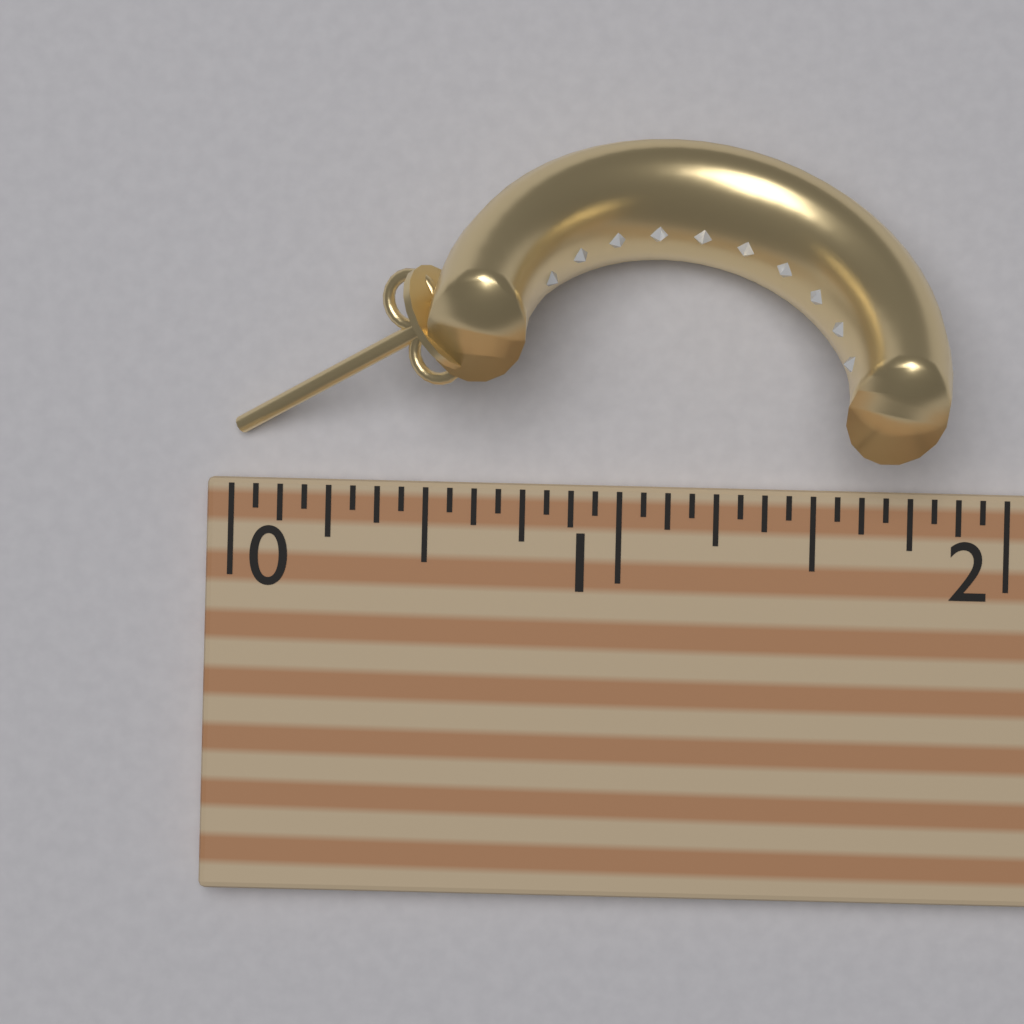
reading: 1.8125 (no unit)
